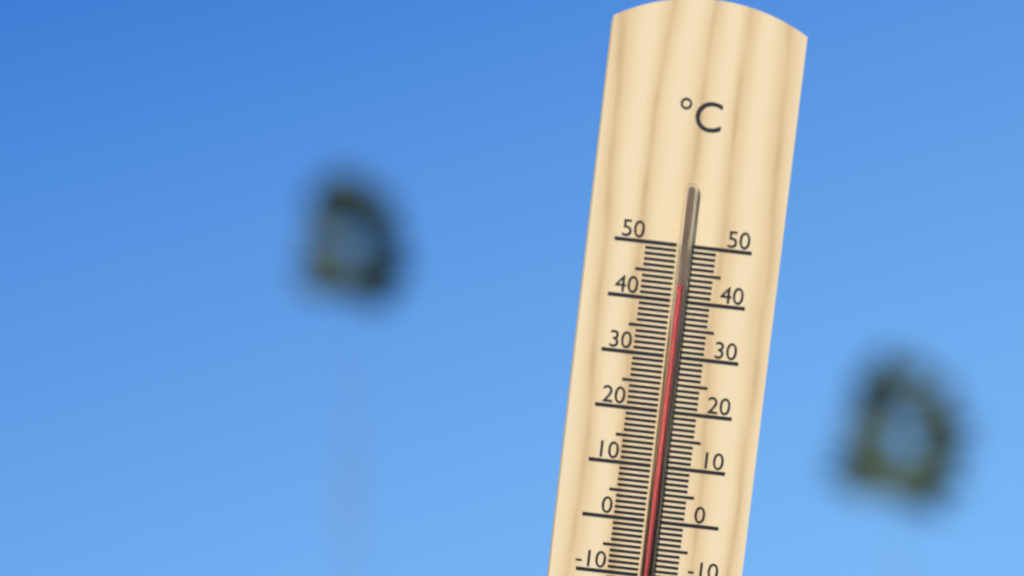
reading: 43 °C
